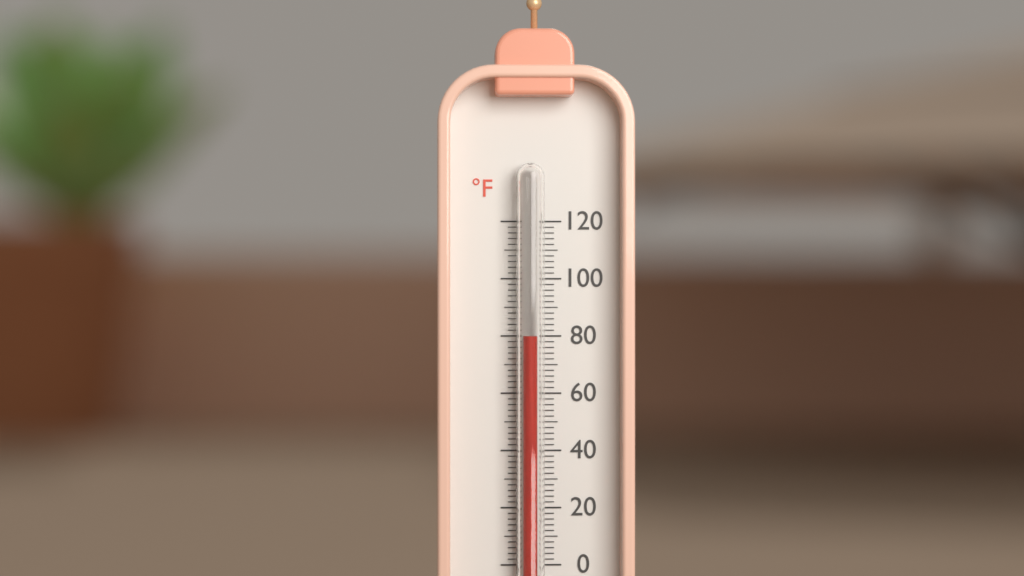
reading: 80 °F
